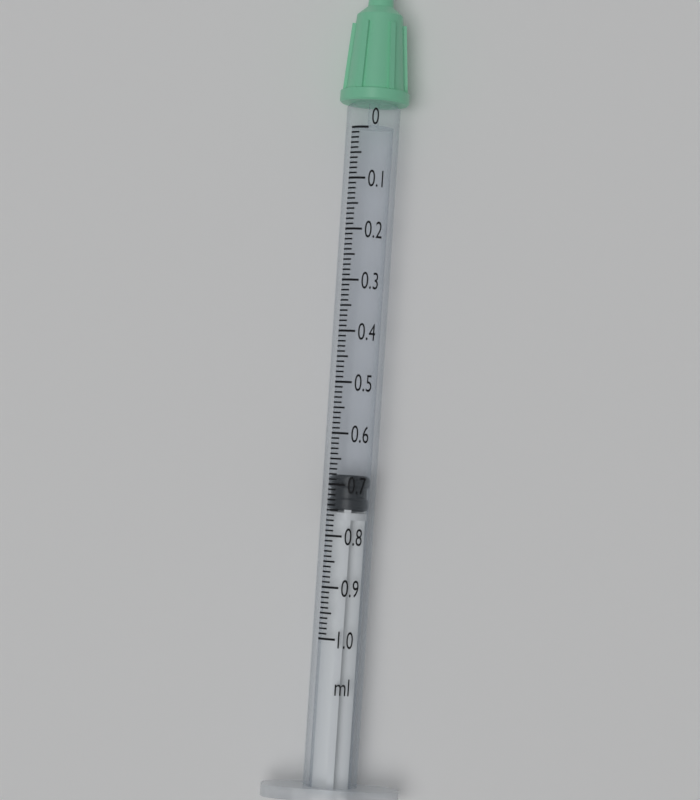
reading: 0.68 ml
